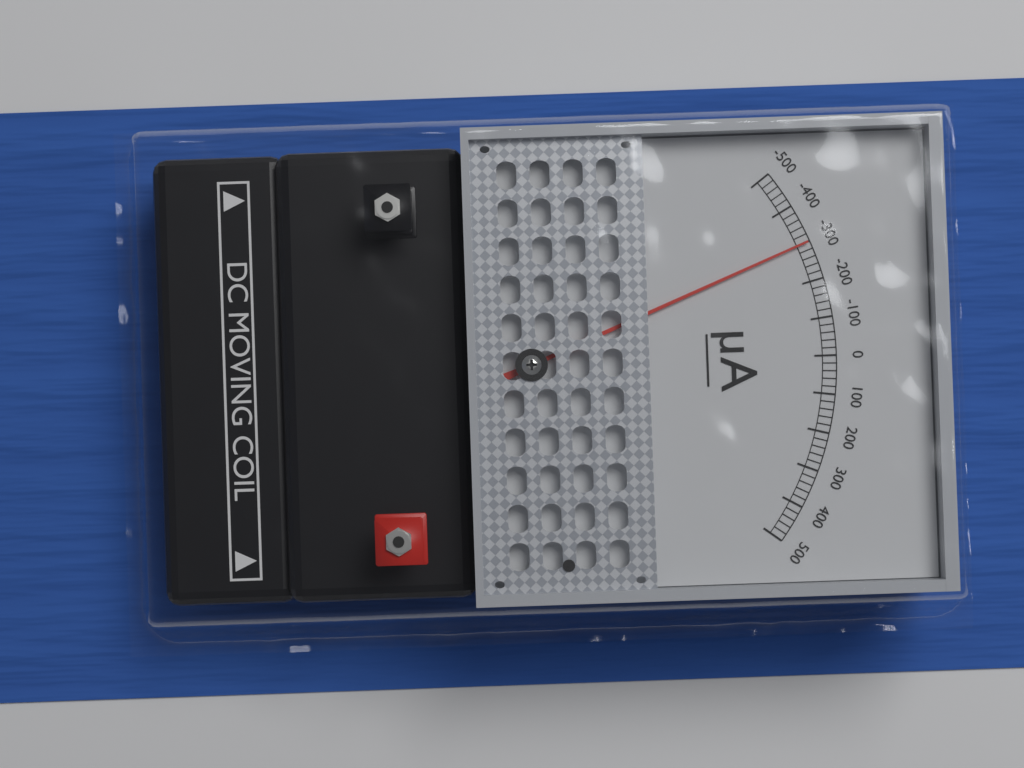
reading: -300 µA
